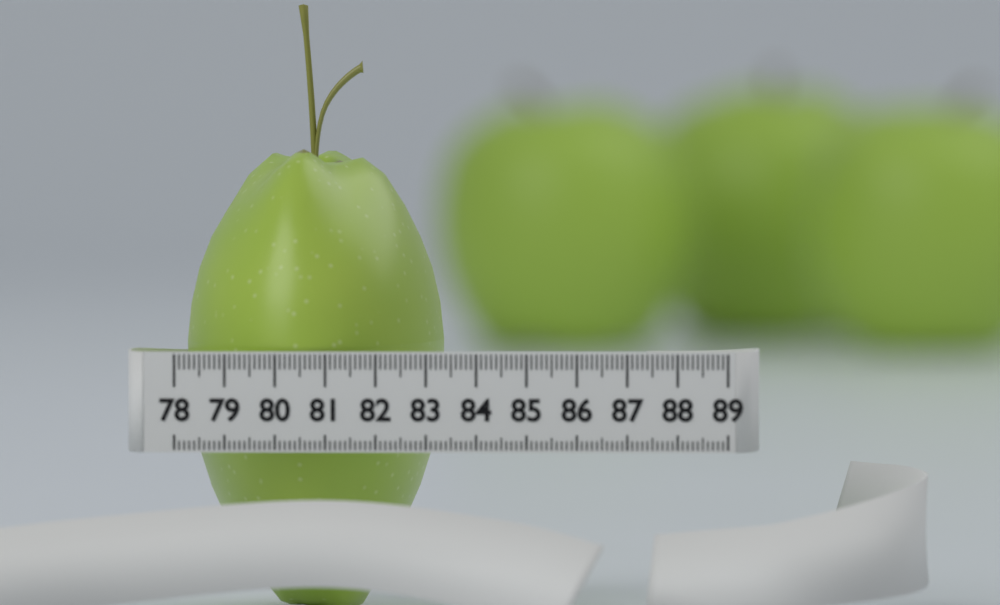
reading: 83.2 (no unit)
